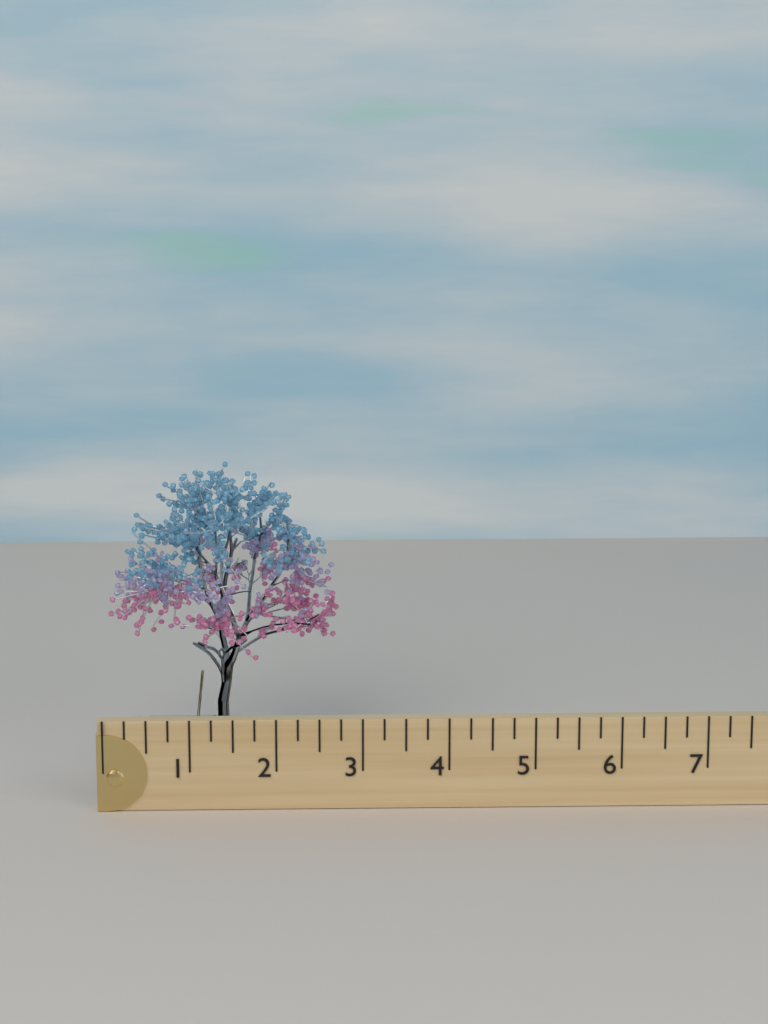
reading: 2.75 (no unit)
